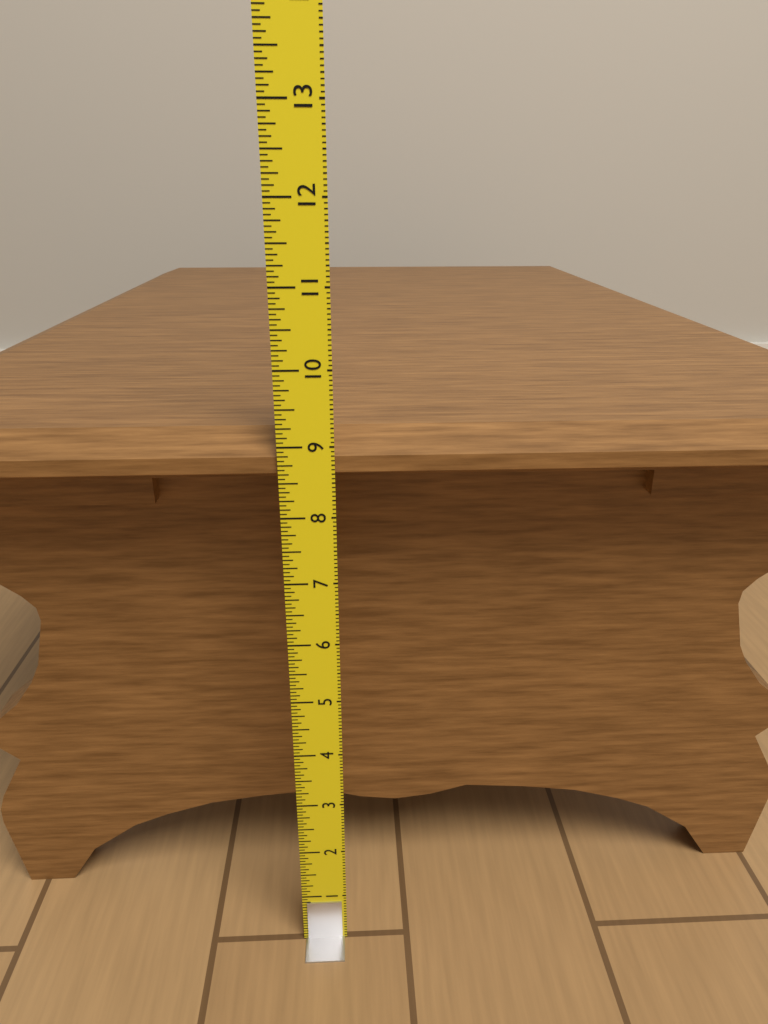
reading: 9.1250 in
